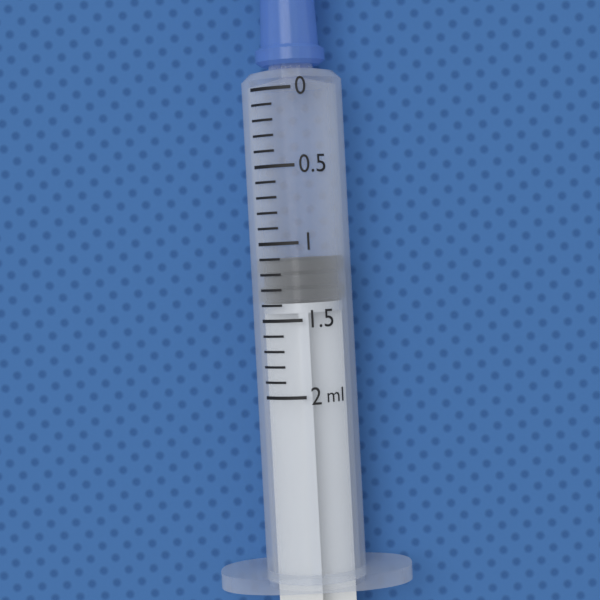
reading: 1.1 ml
